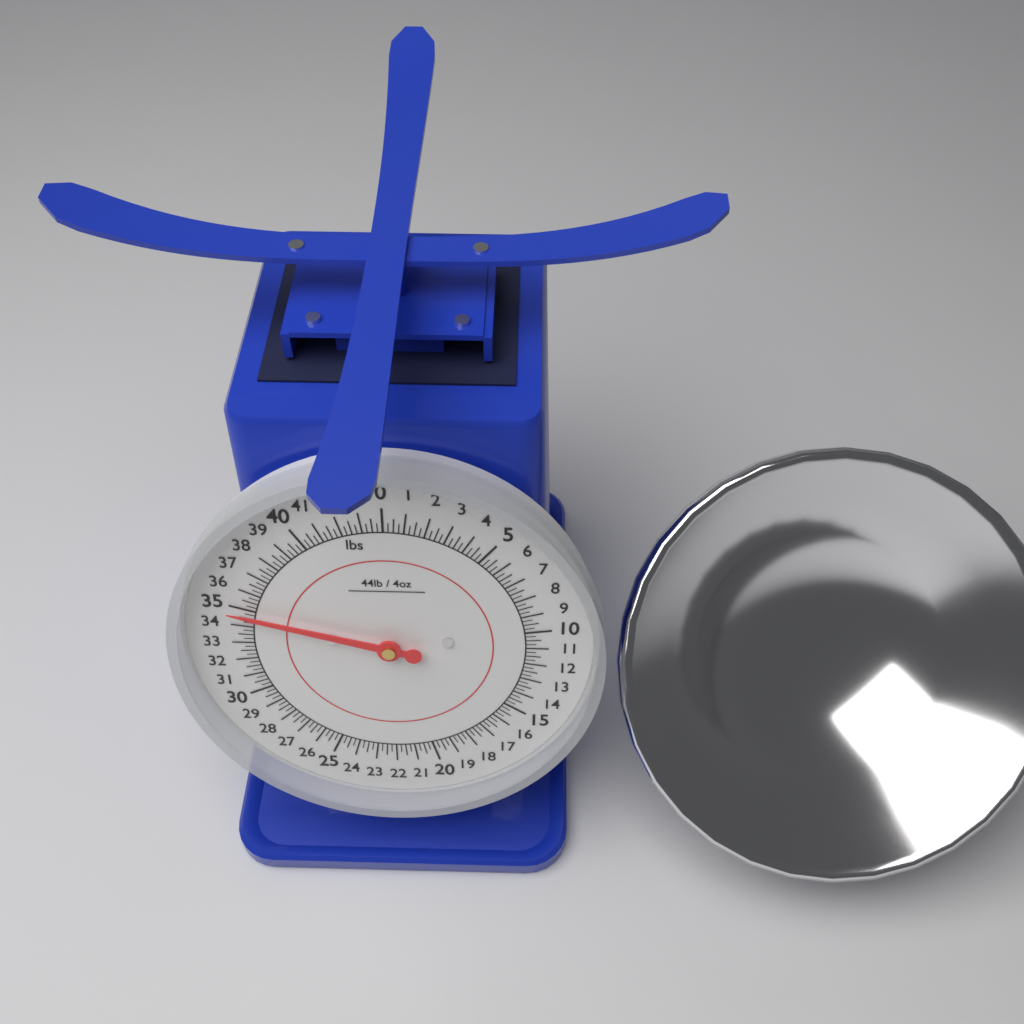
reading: 34.75 lbs
